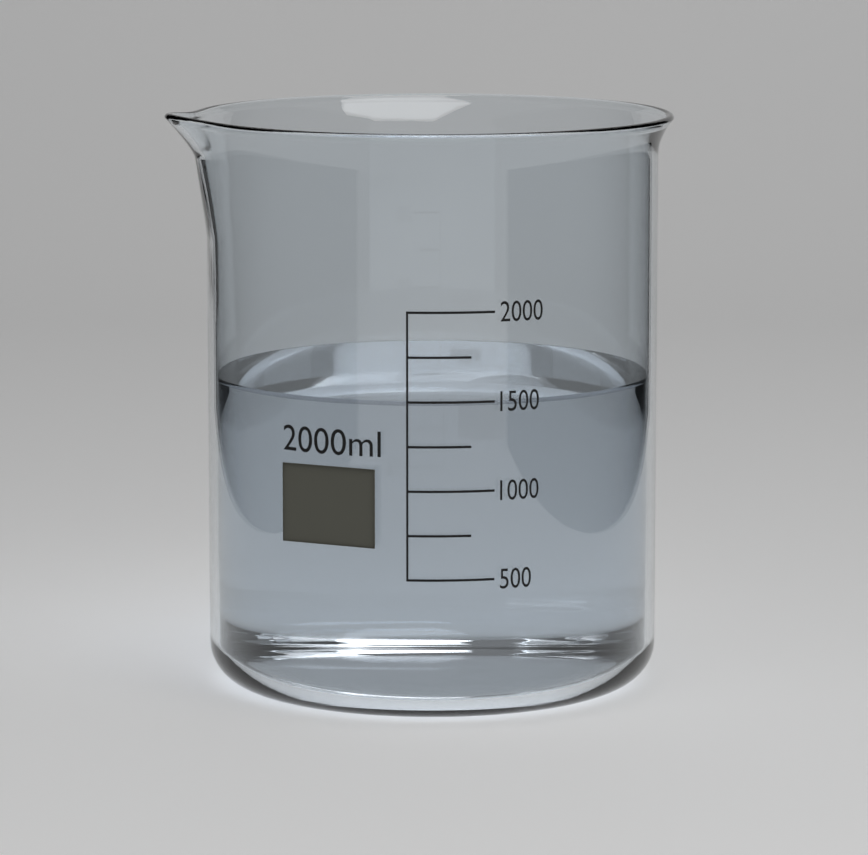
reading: 1500 ml
